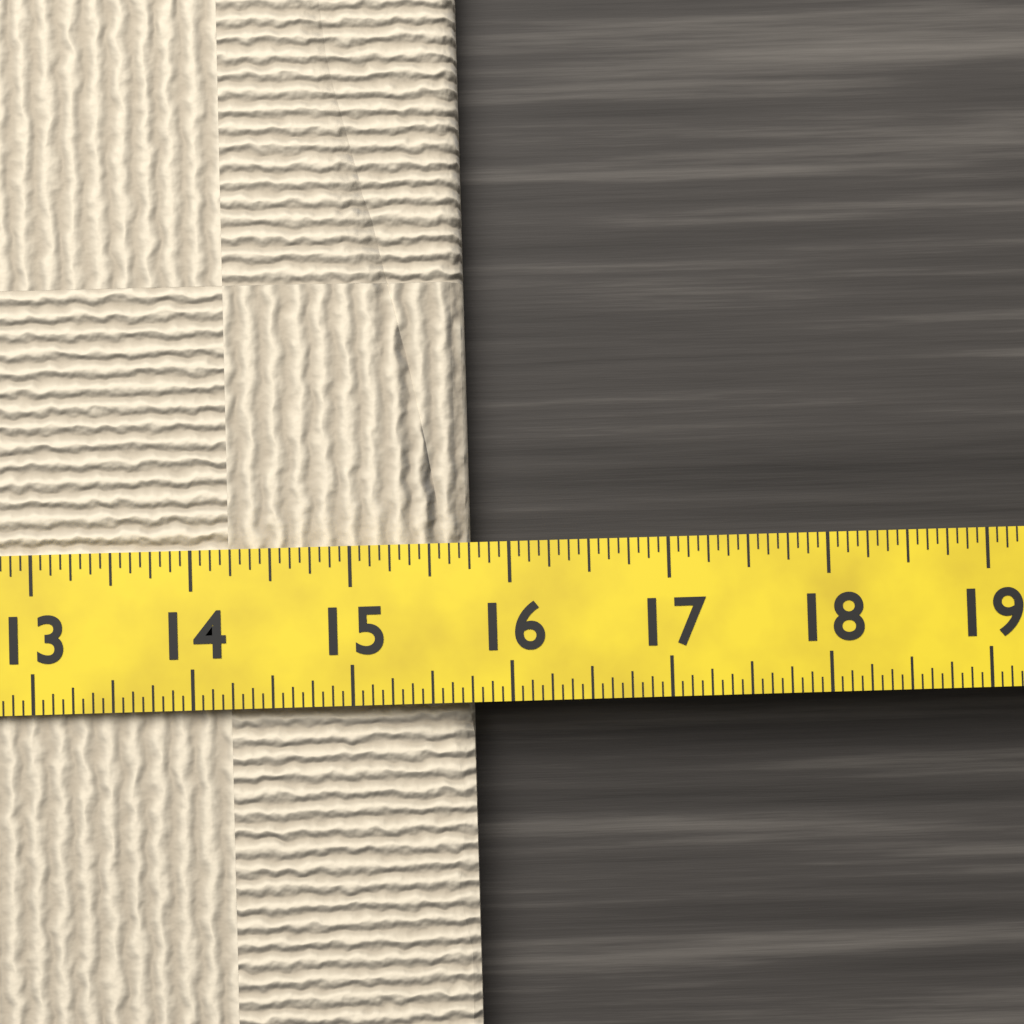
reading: 15.7500 (no unit)
